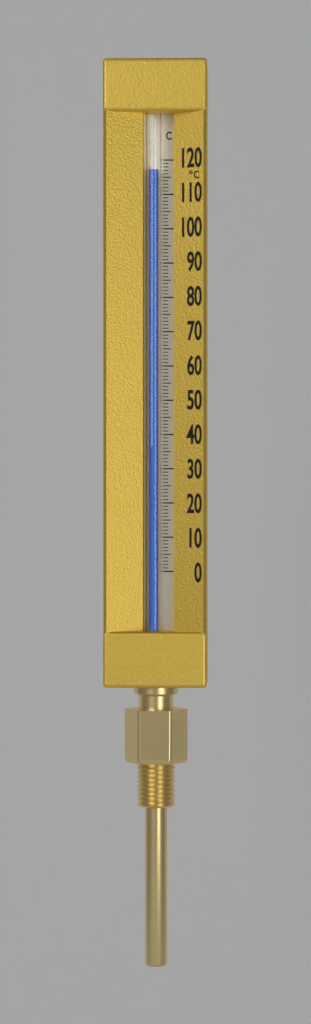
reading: 117 °C
